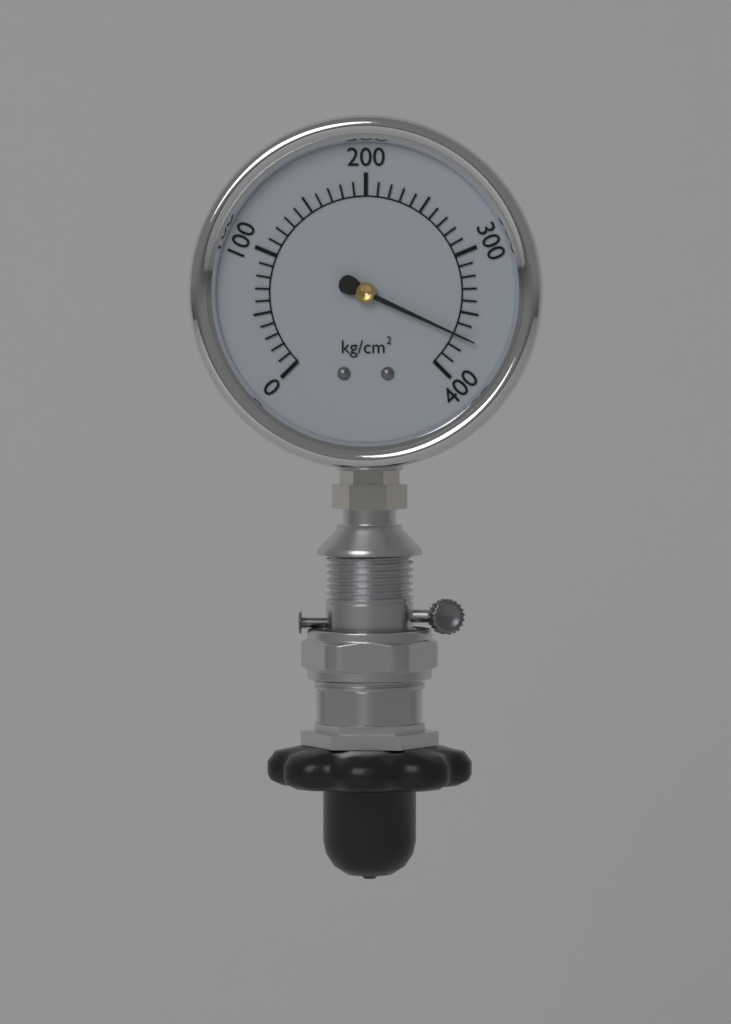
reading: 370 kg/cm²
